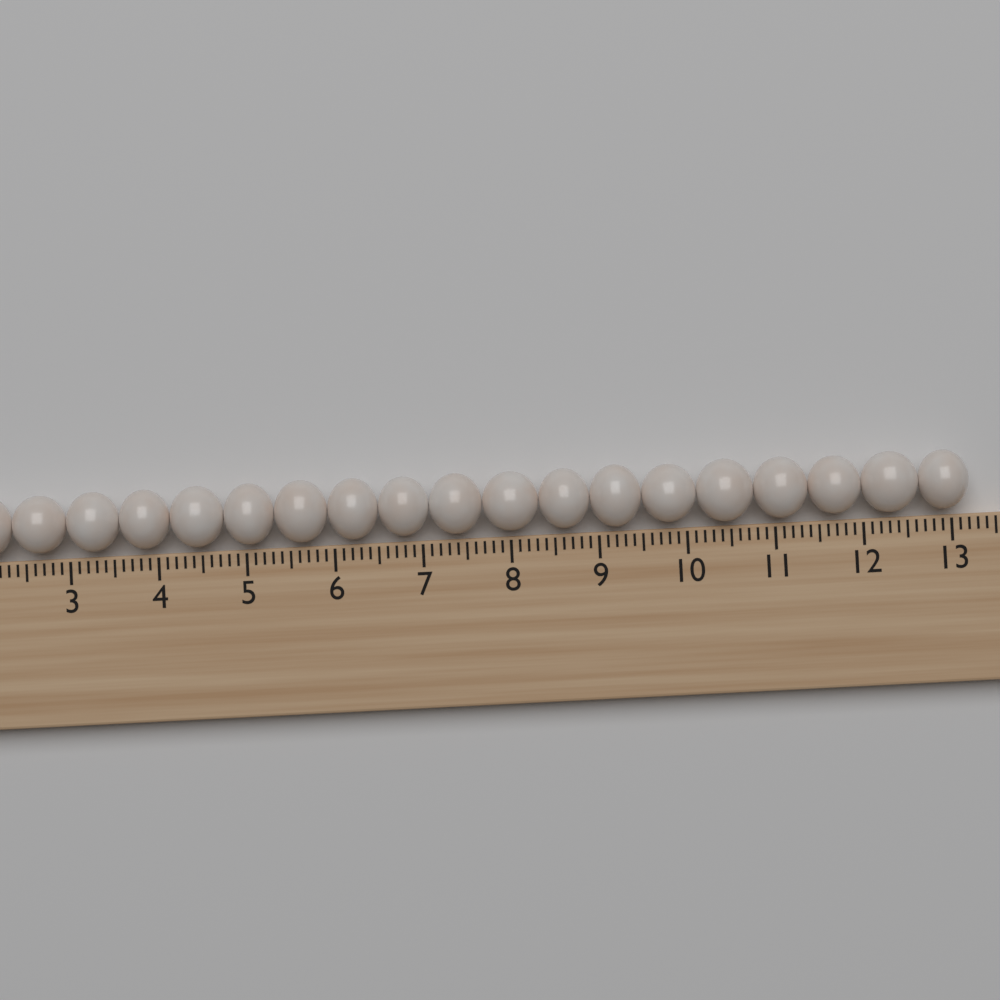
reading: 13.2 (no unit)
